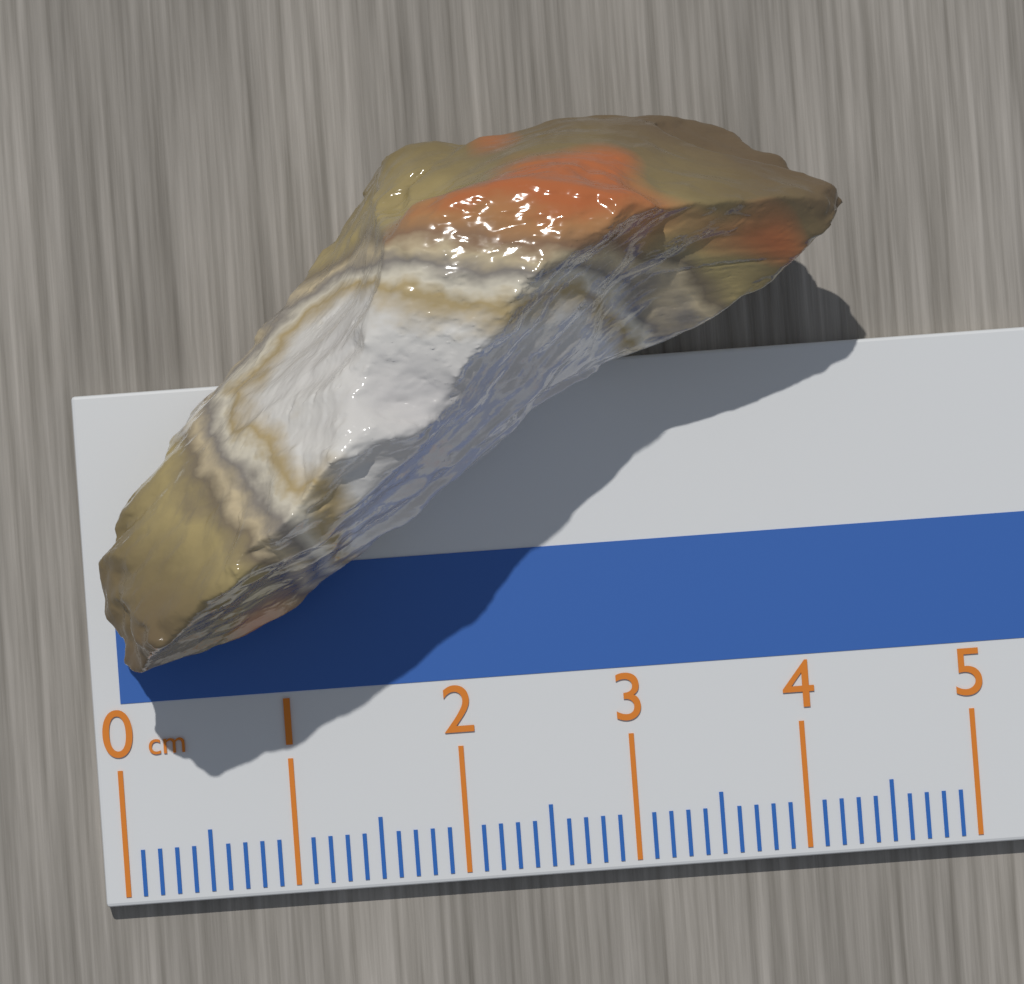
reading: 4.4 cm
